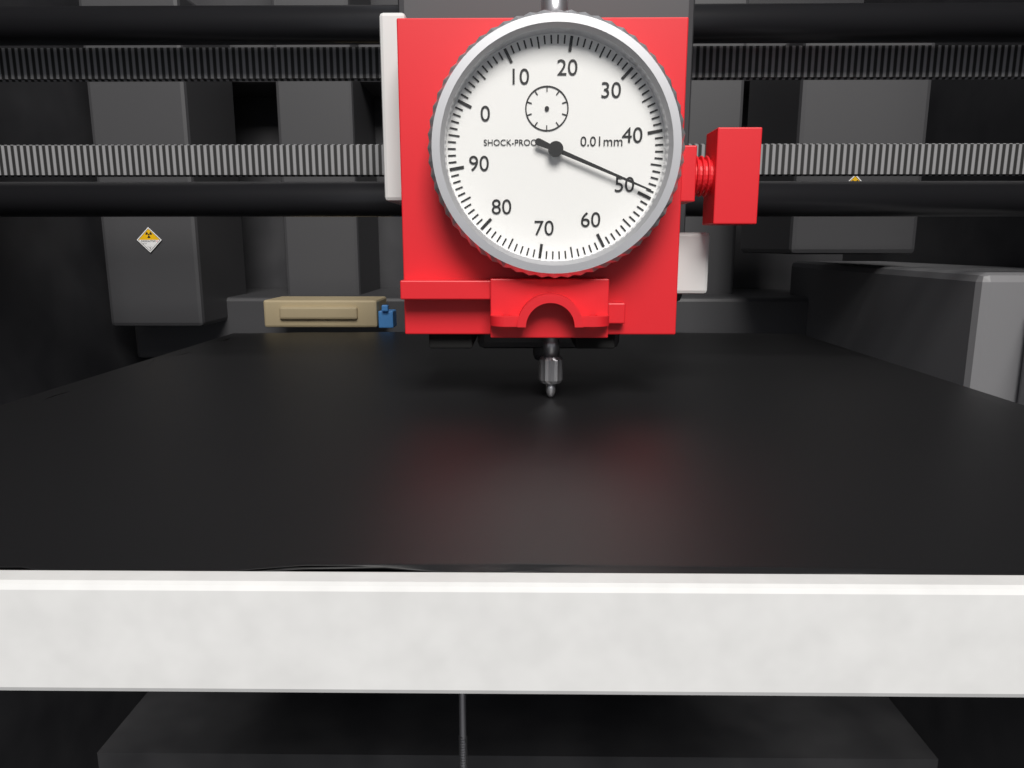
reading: 49 0.01mm
